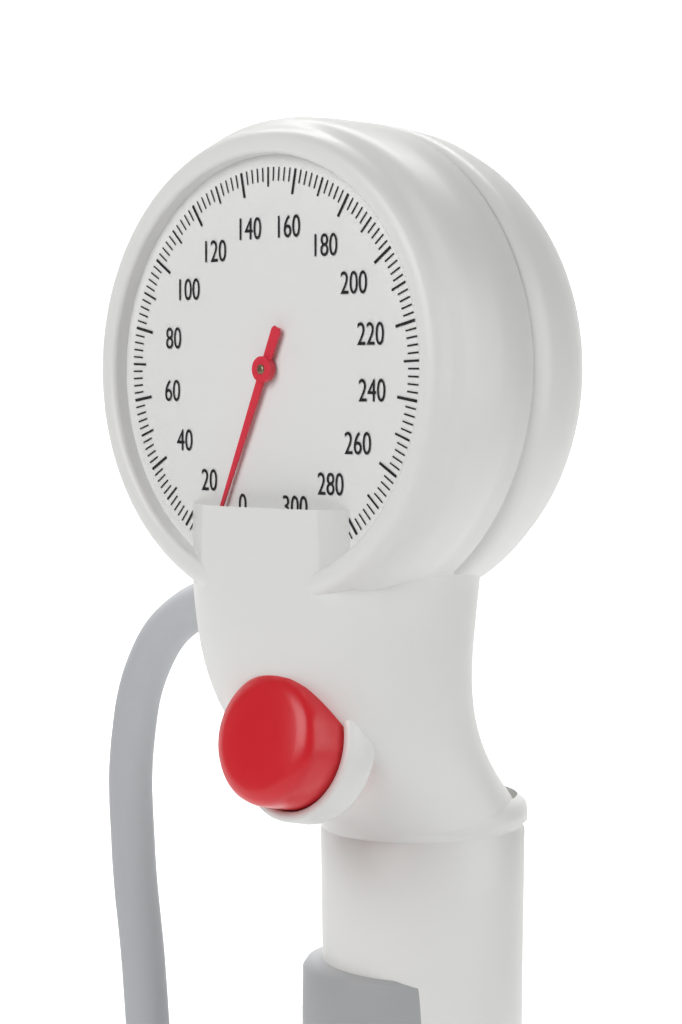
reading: 8 mmHg
